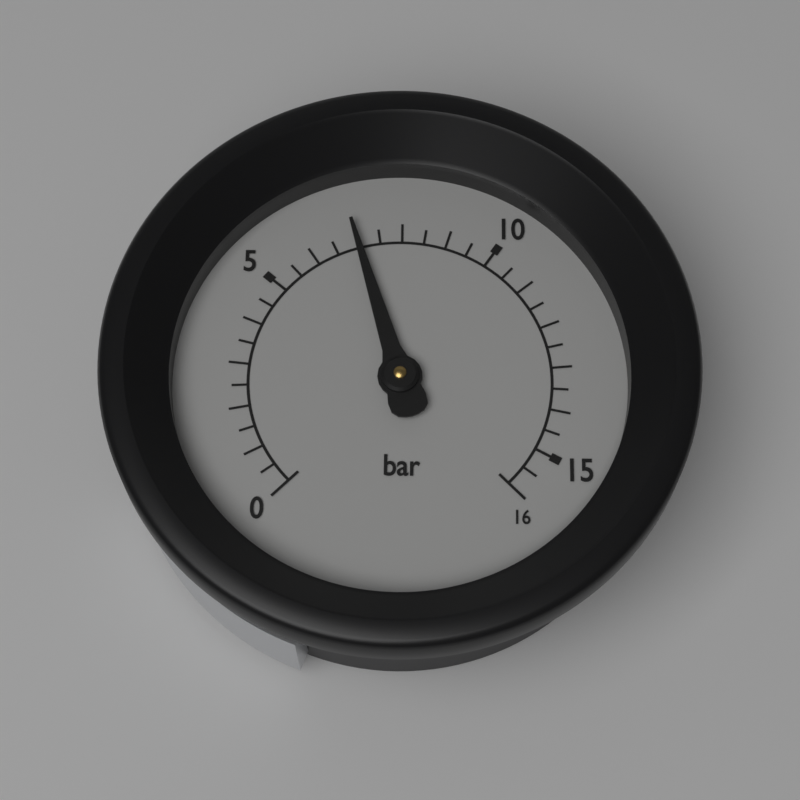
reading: 7.0 bar
